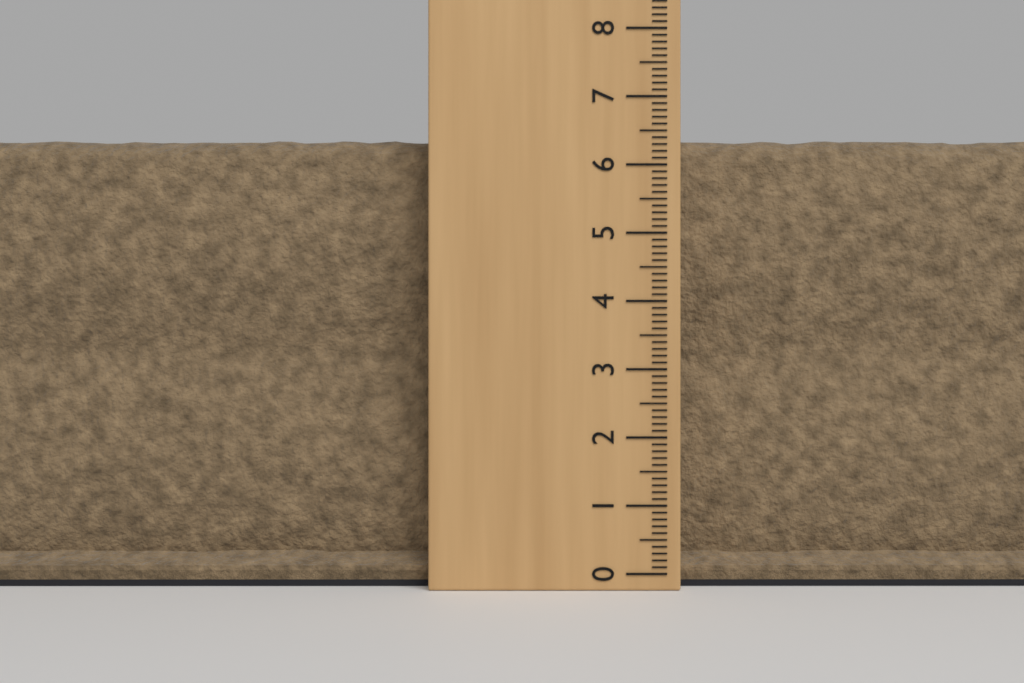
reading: 6.5 (no unit)
